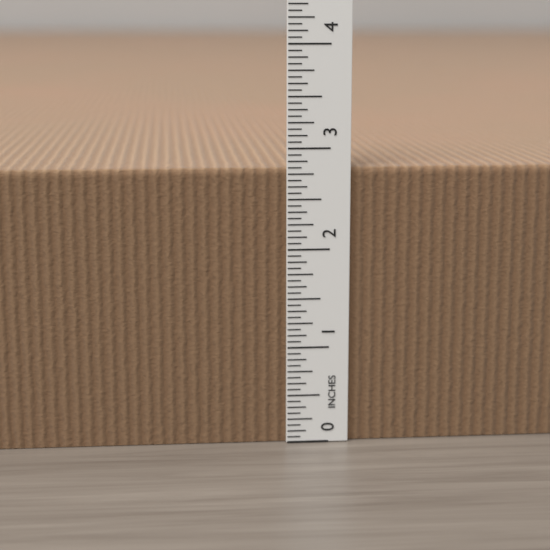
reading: 2.8125 in
